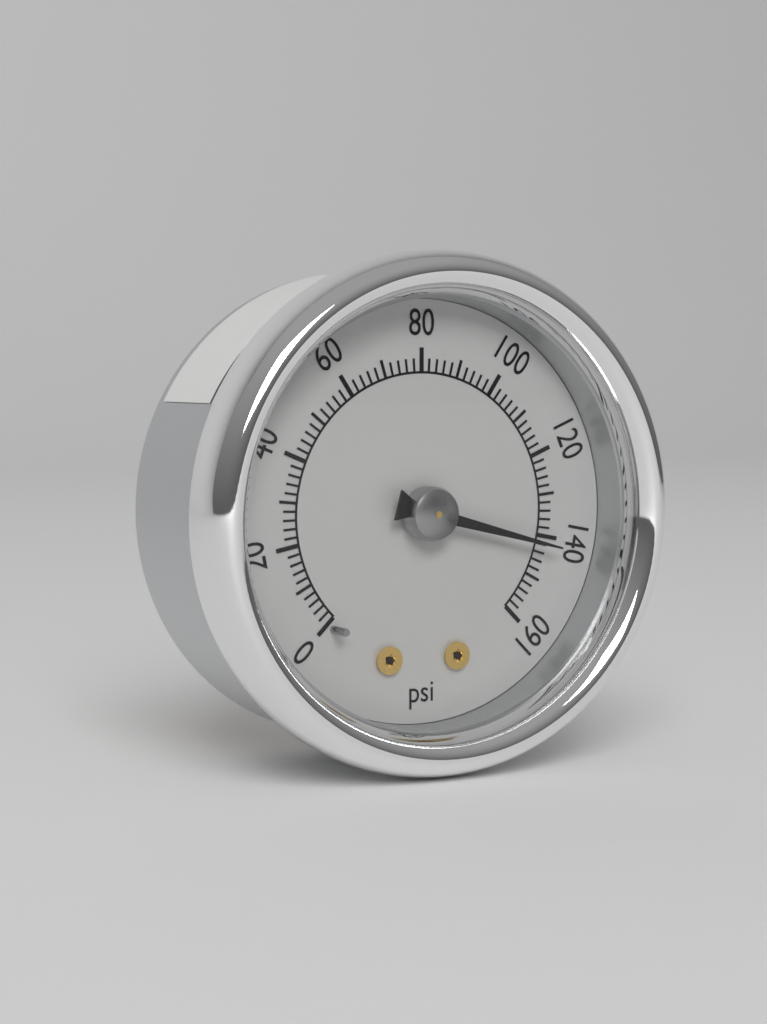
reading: 142 psi
